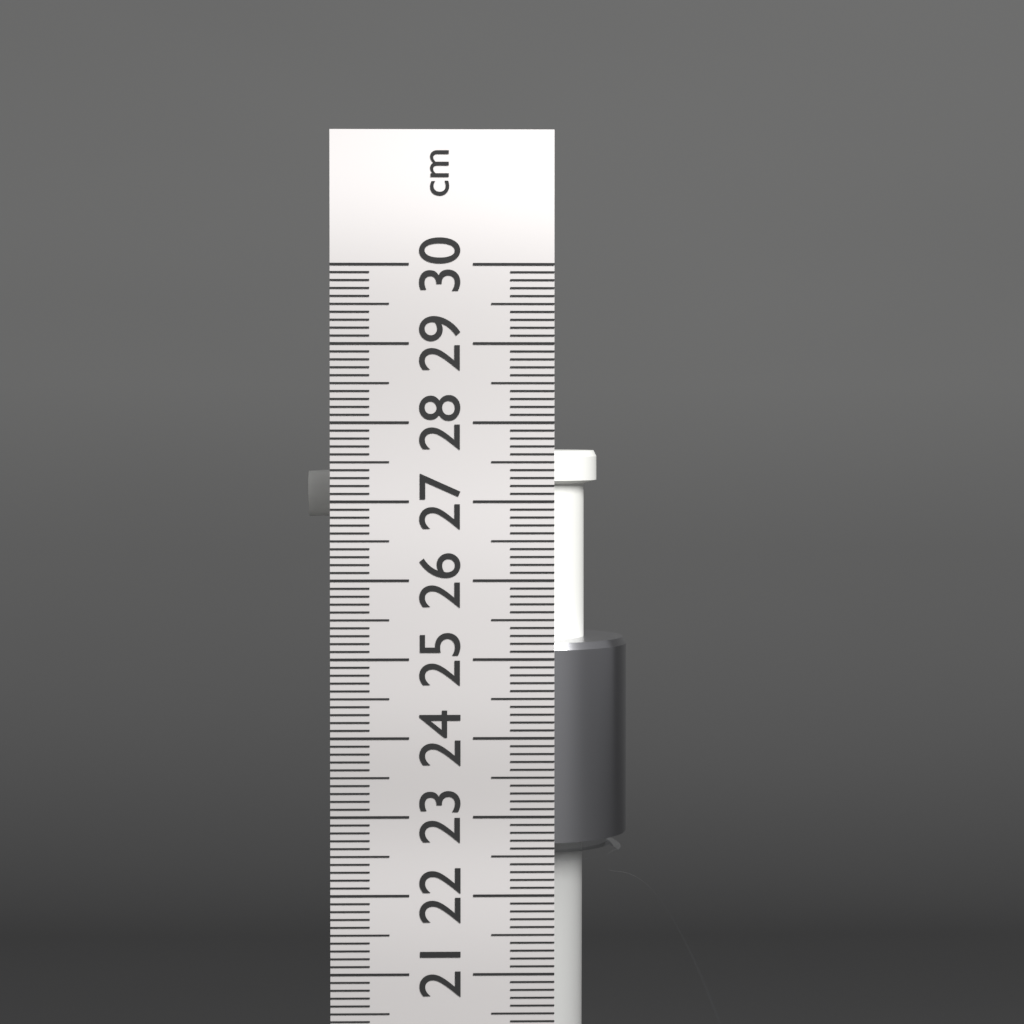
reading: 27.6 cm
